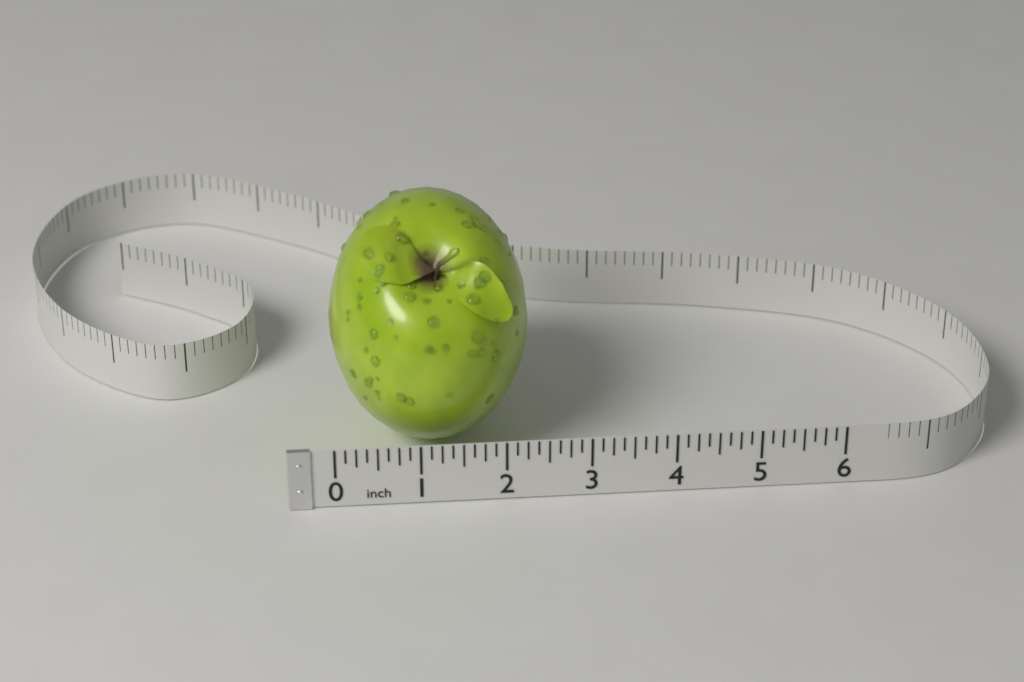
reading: 2.375 in
